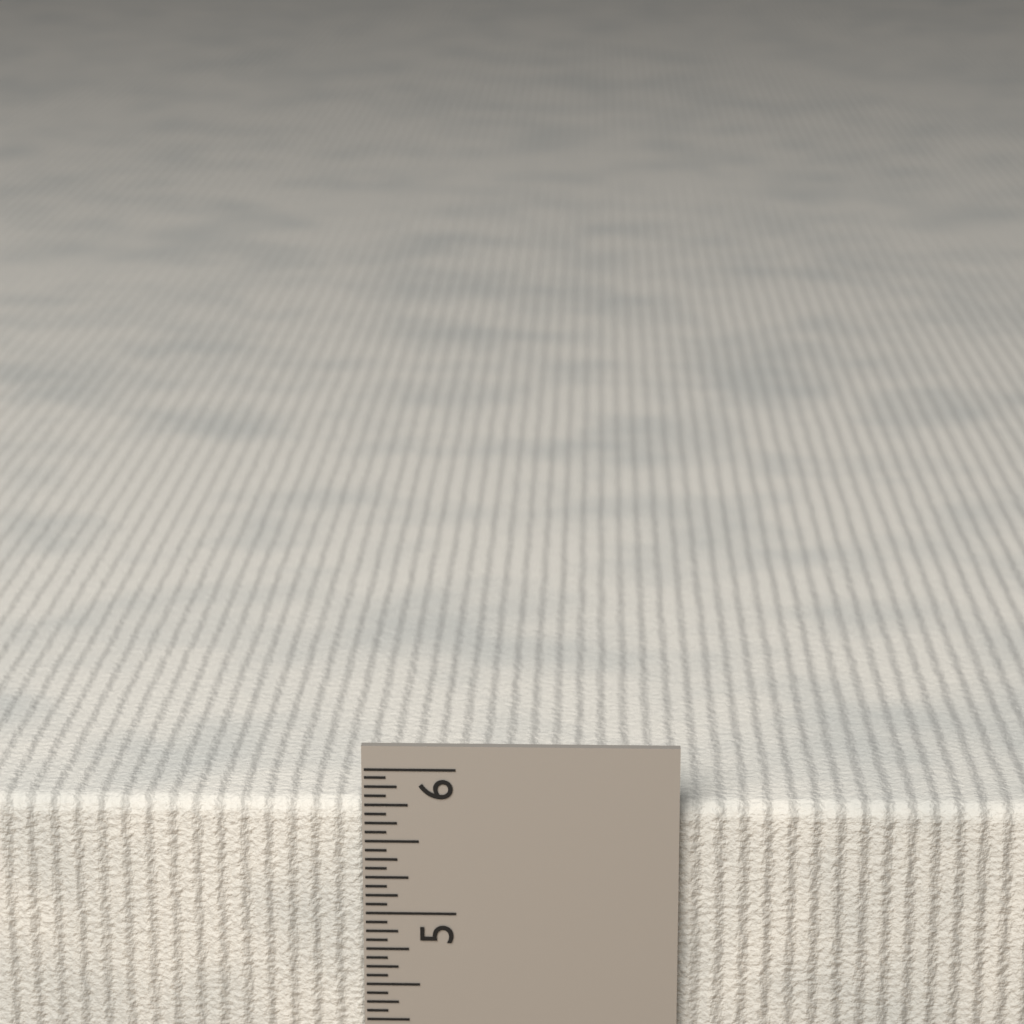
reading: 5.7500 in
